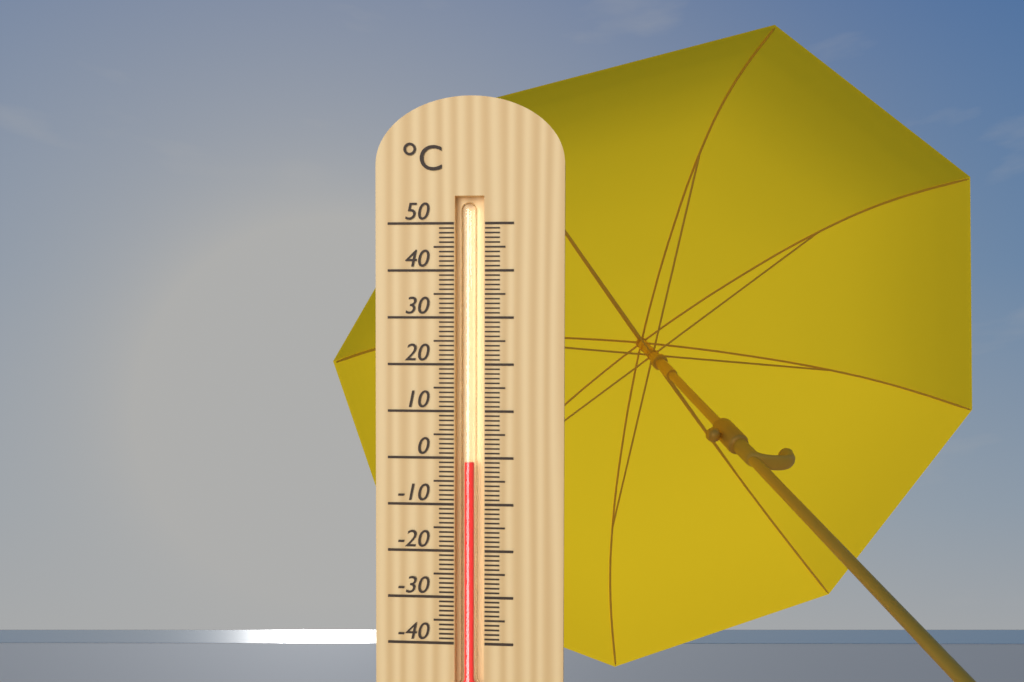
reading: -1 °C
